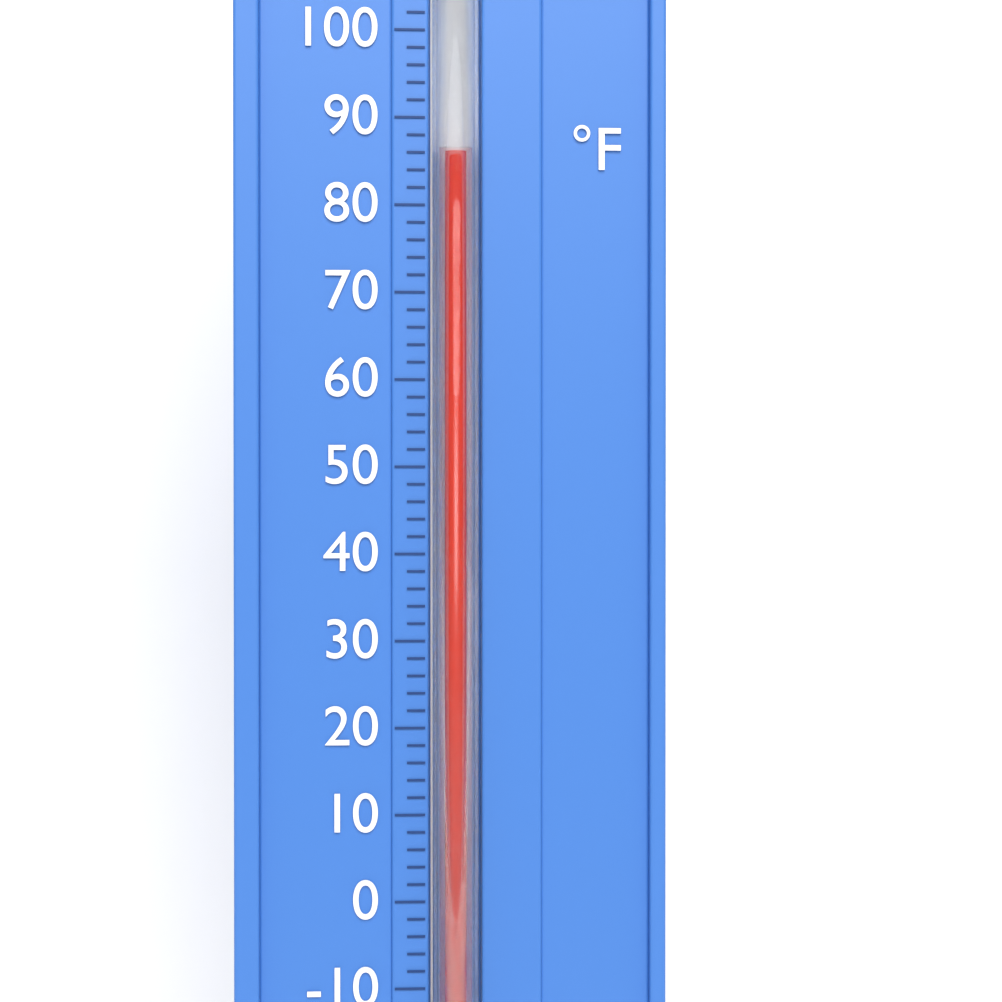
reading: 86 °F
